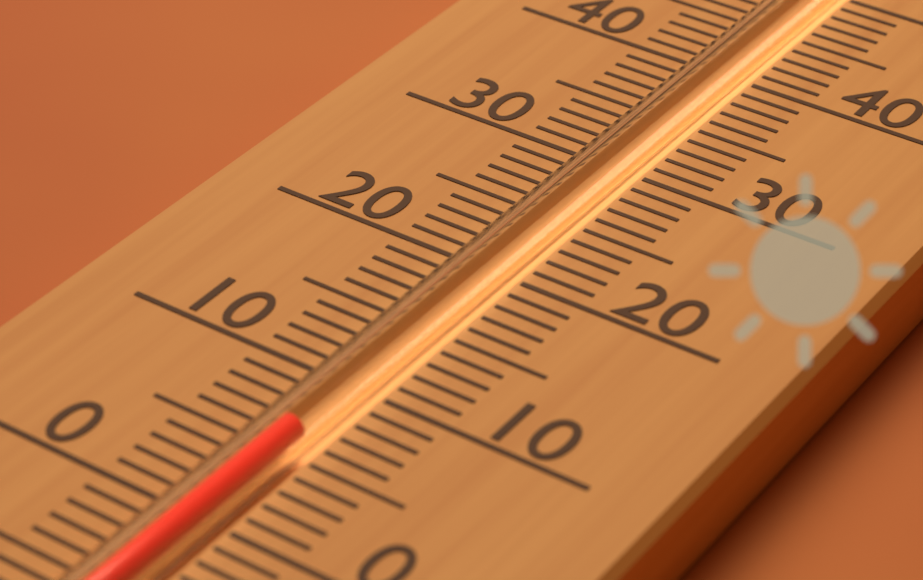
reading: 6 (no unit)
